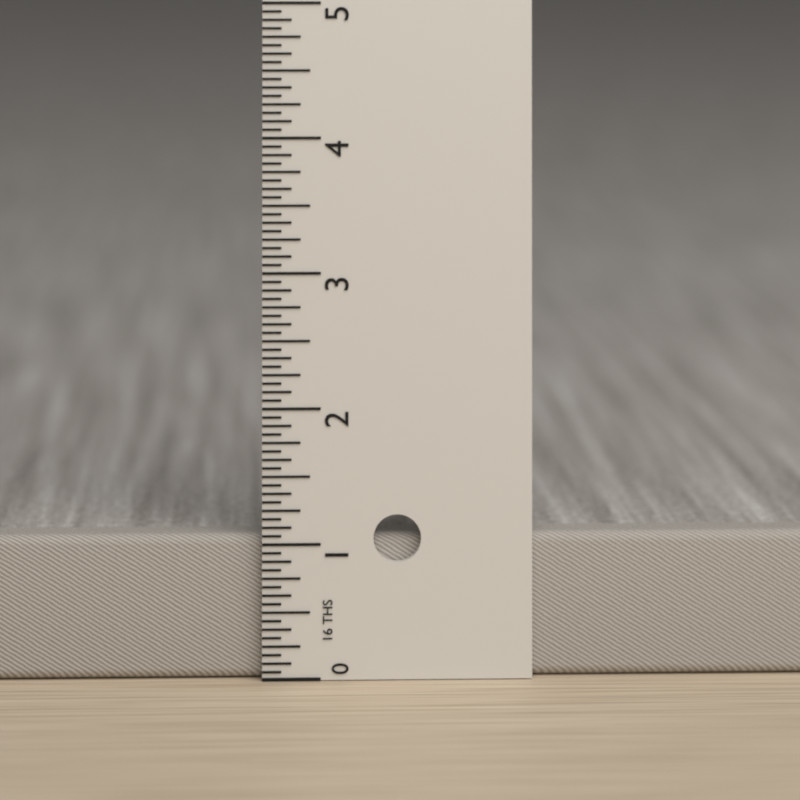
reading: 1.0625 in
